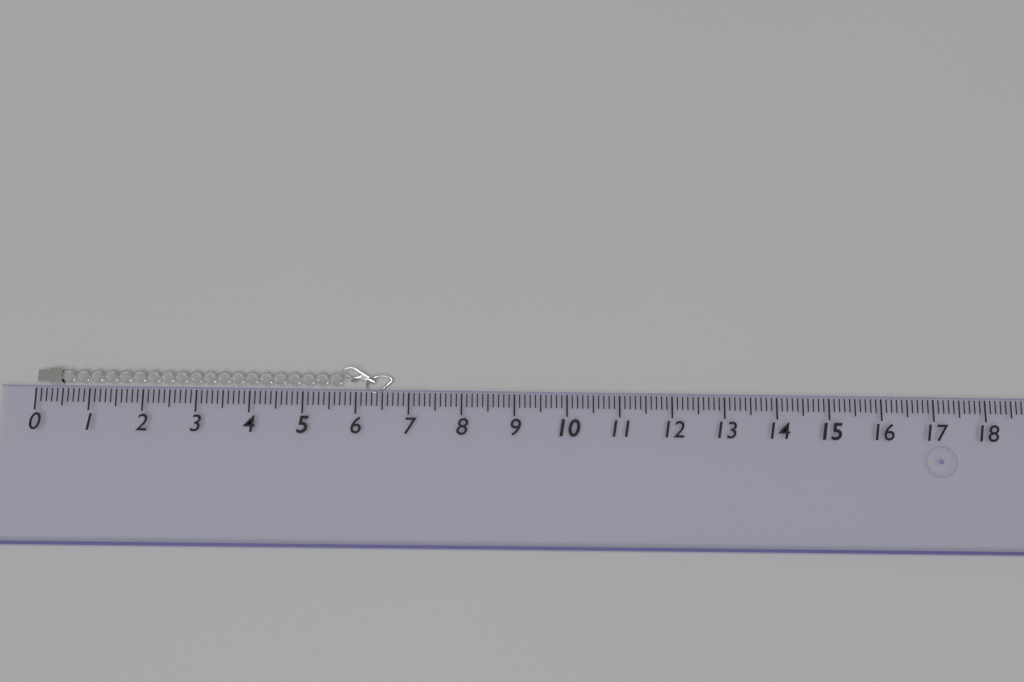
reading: 6.7 (no unit)
